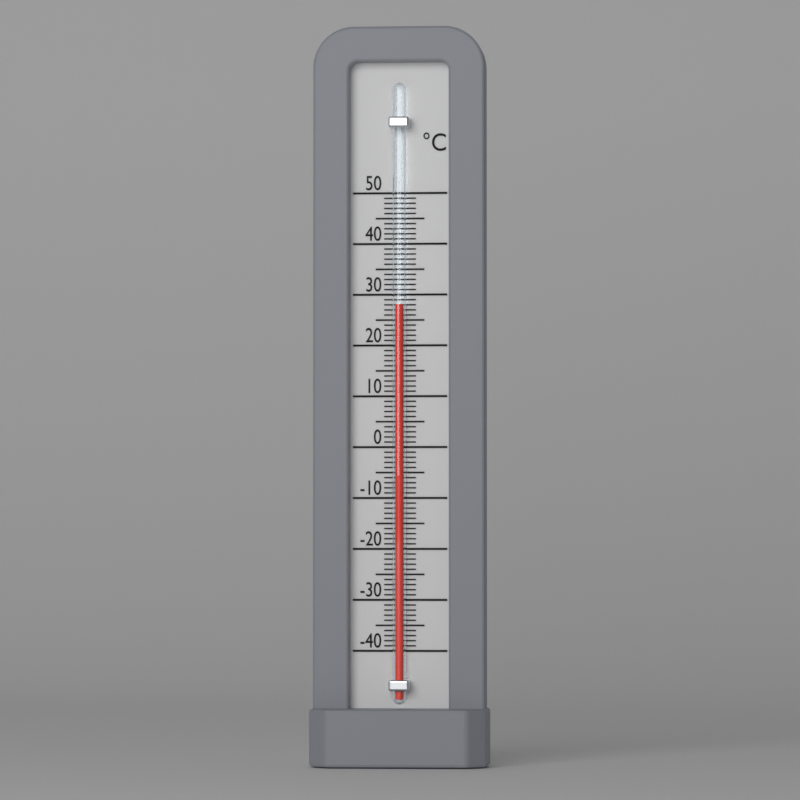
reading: 28 °C
